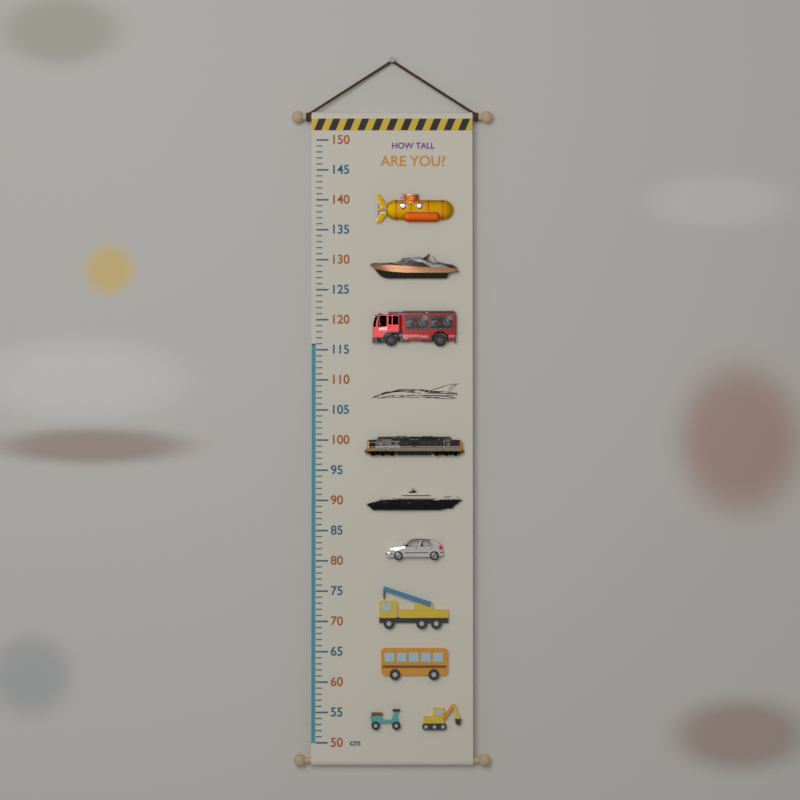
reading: 116 cm
